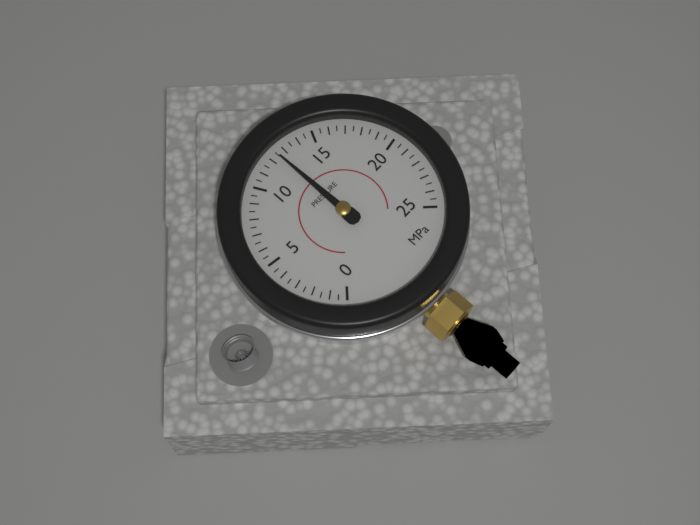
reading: 12.5 MPa
